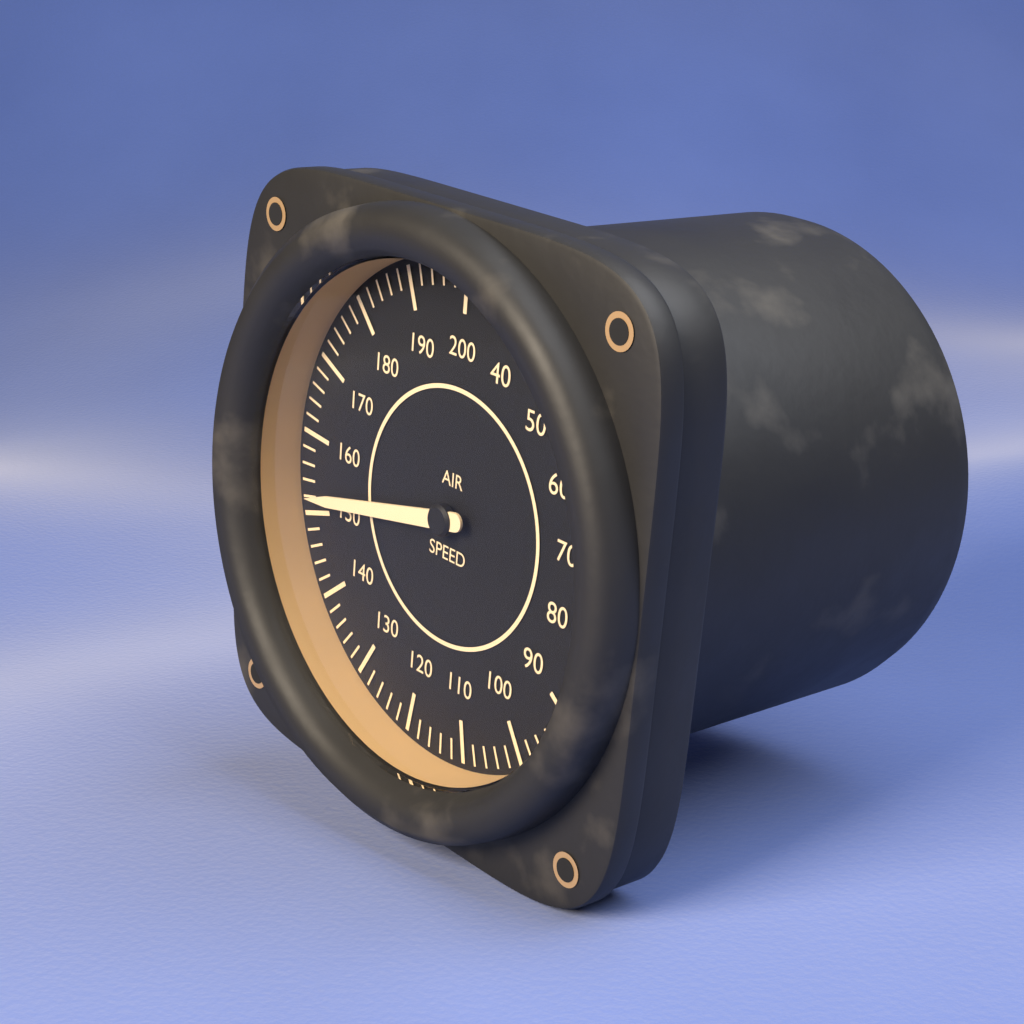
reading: 152 (no unit)
